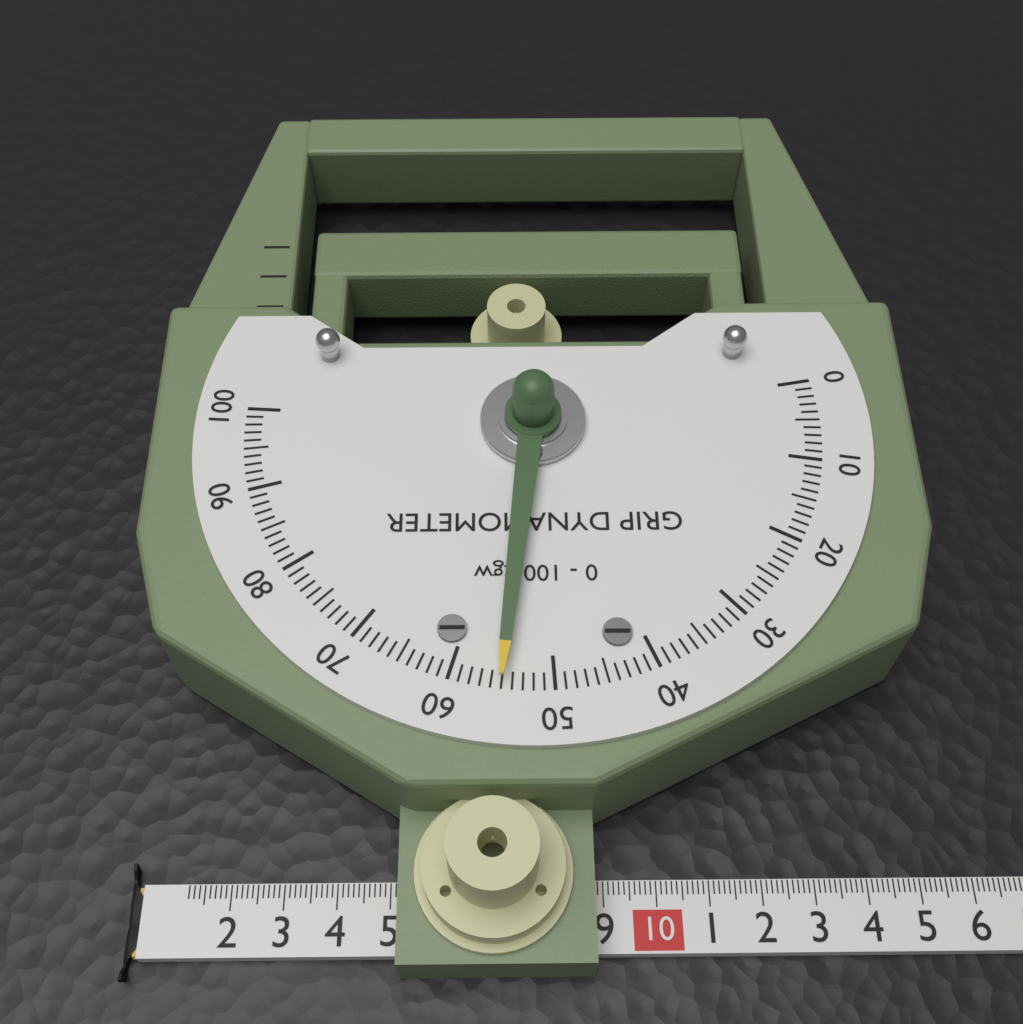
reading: 55 kgw
